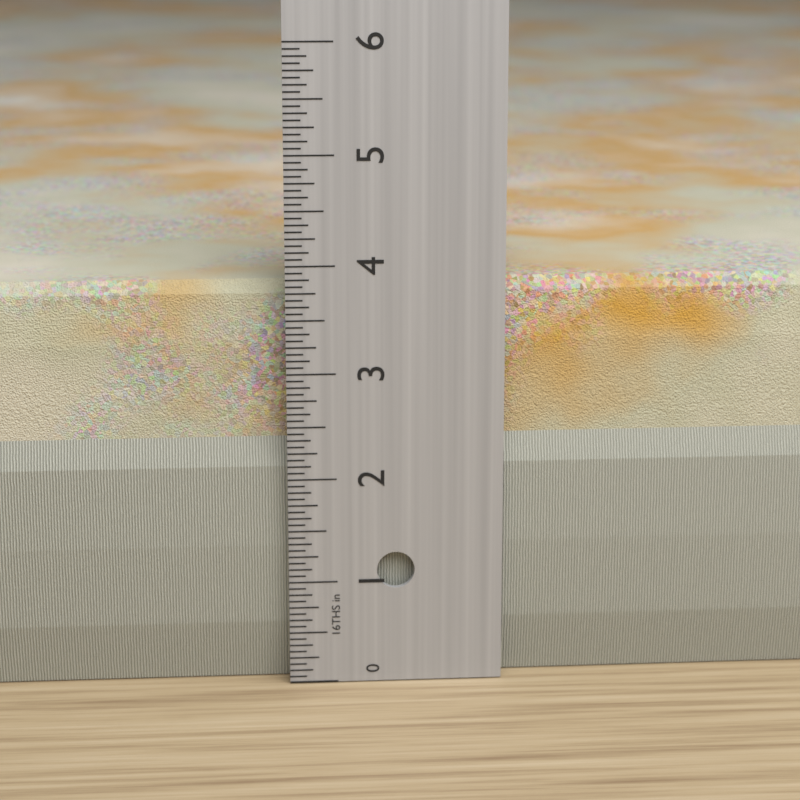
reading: 3.8125 in
